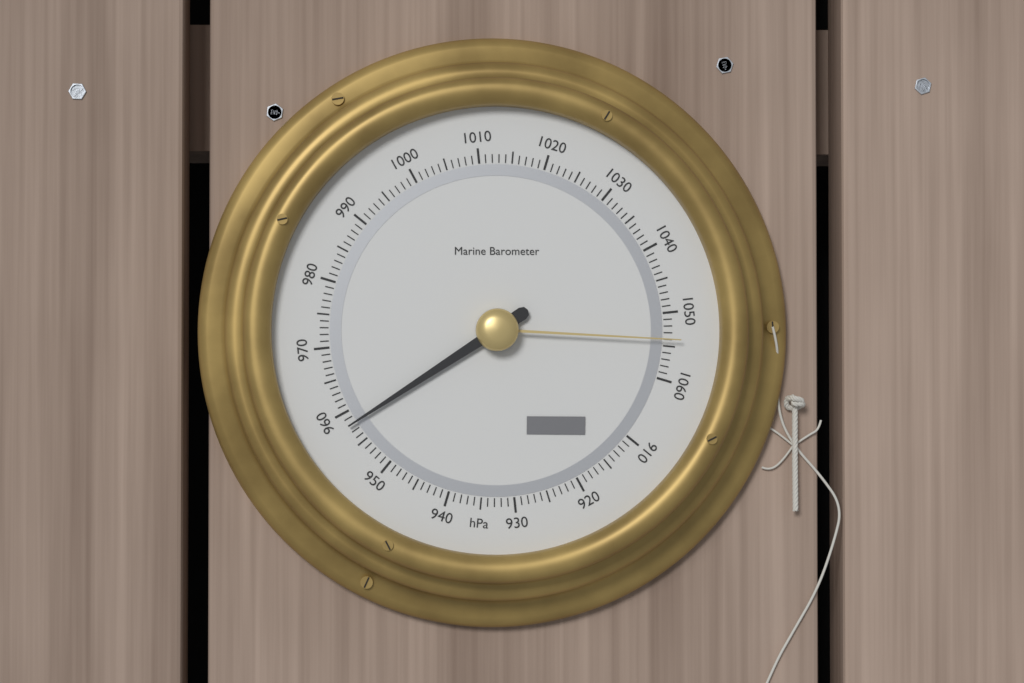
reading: 958 hPa
